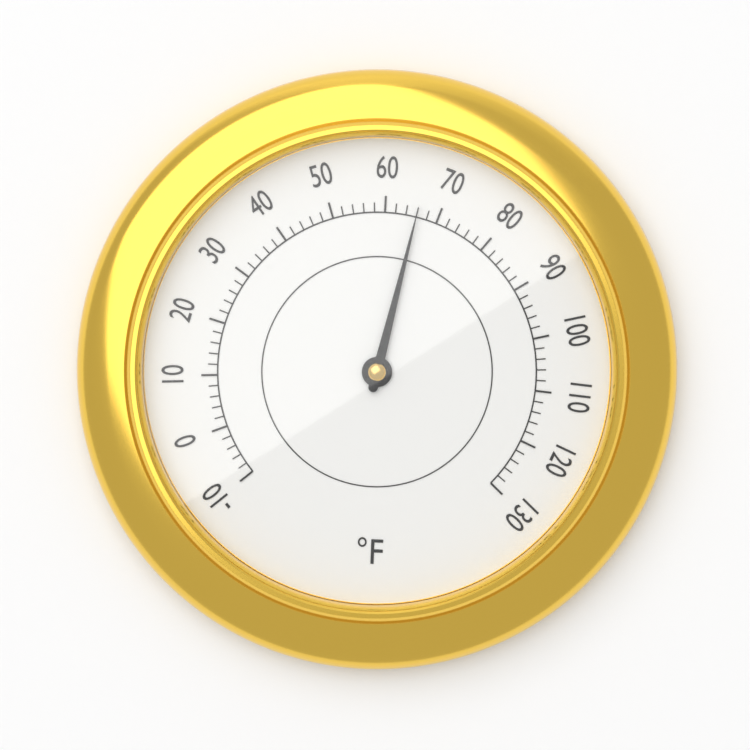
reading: 66 °F
